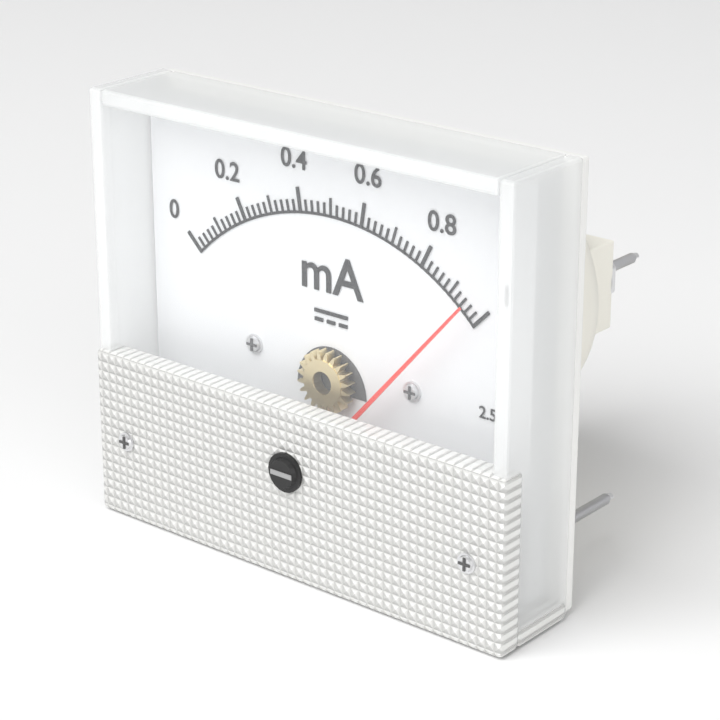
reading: 0.96 mA
